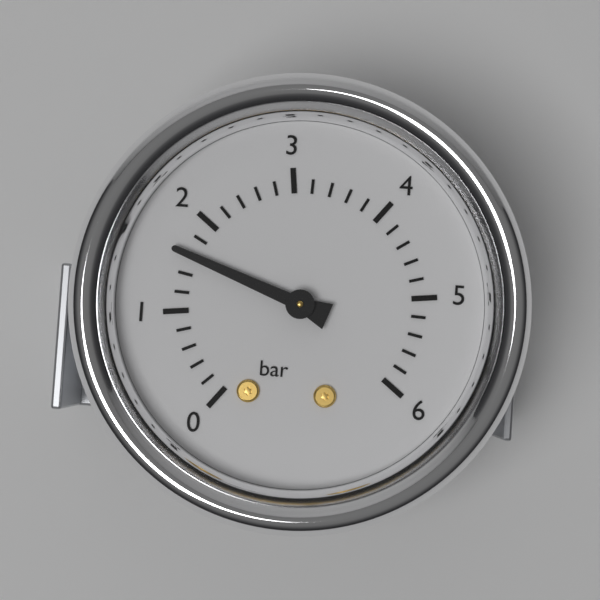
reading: 1.6 bar
